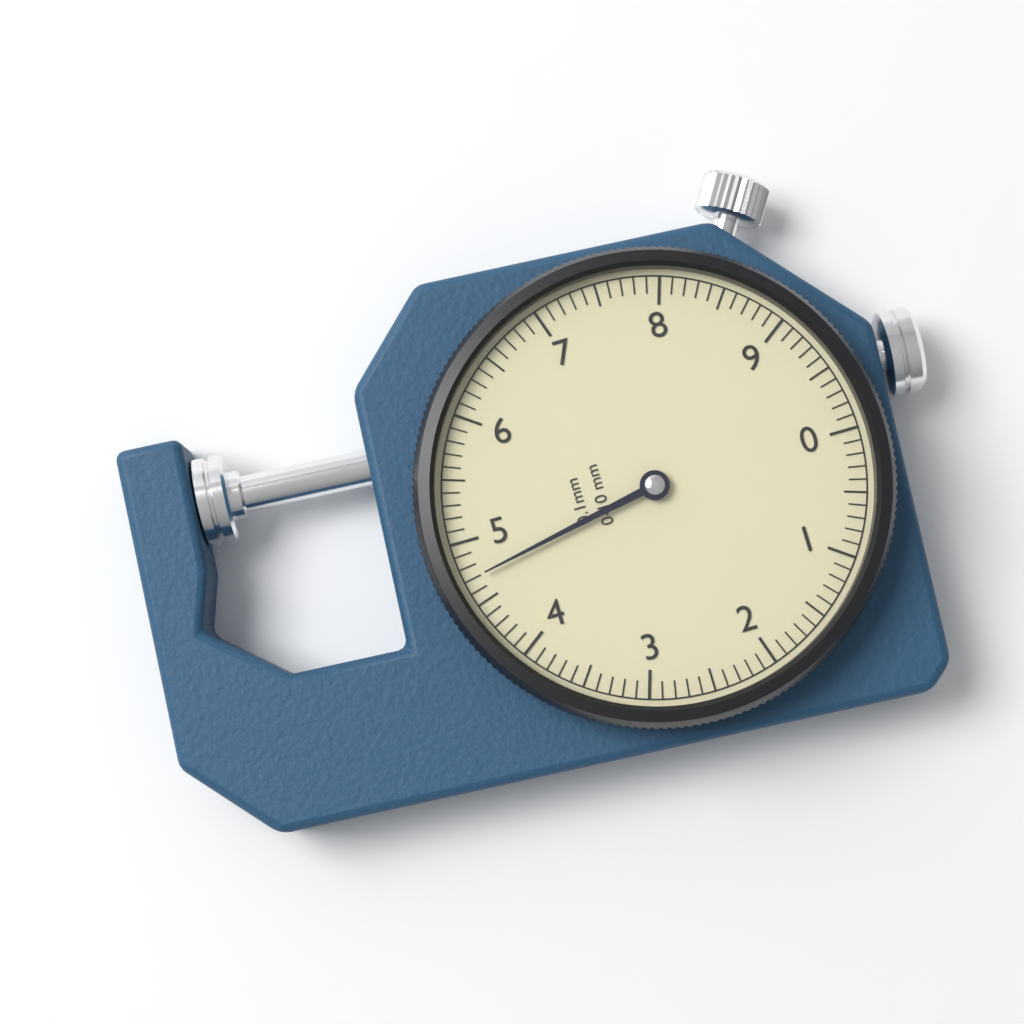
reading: 4.7 mm
